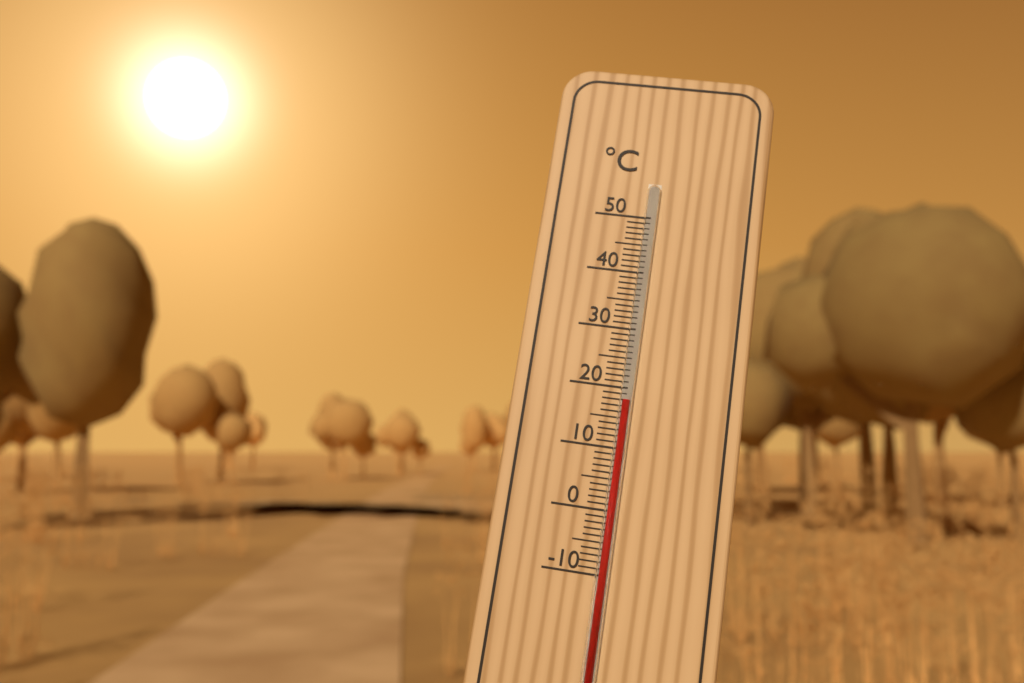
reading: 18 °C
